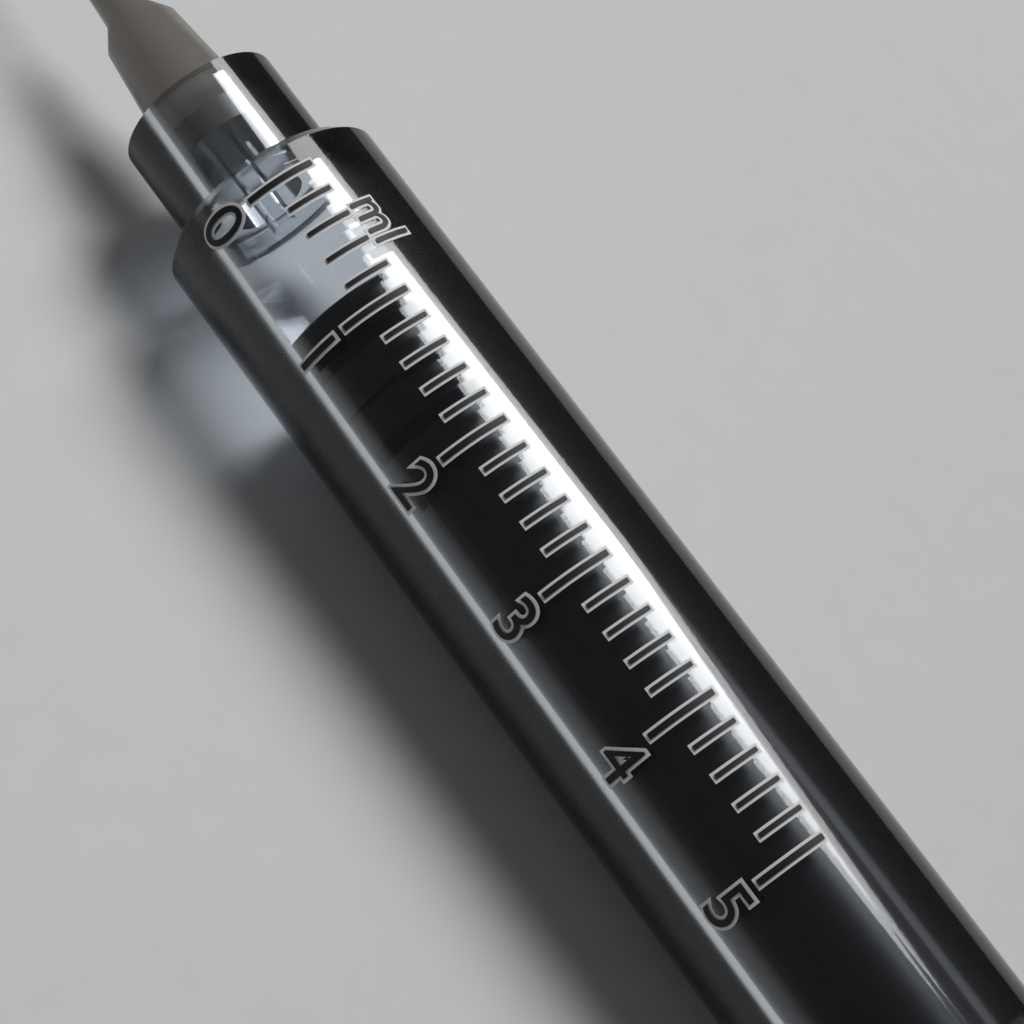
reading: 0.8 ml
